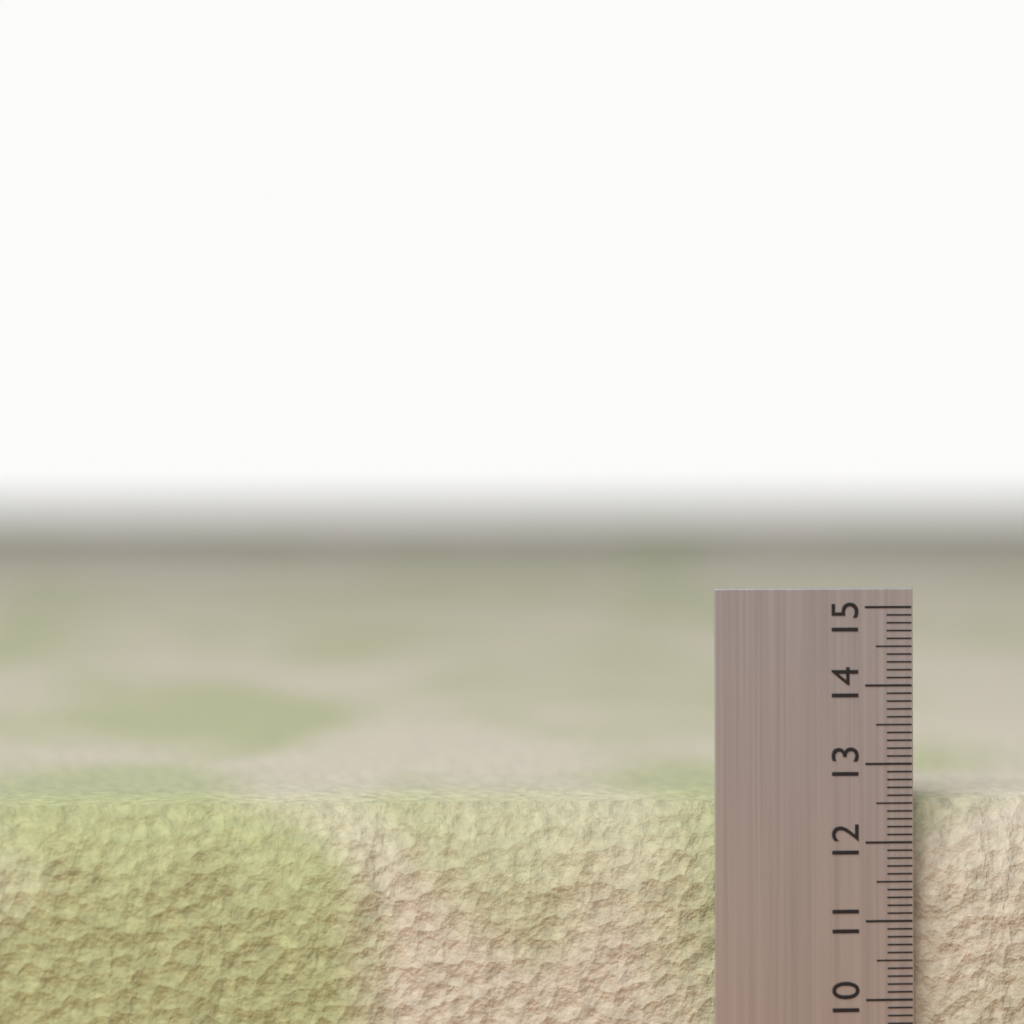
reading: 12.5 (no unit)
